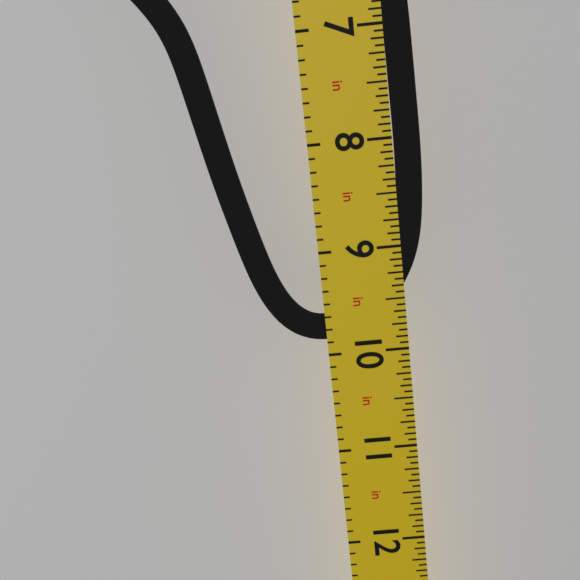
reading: 9.8750 in
